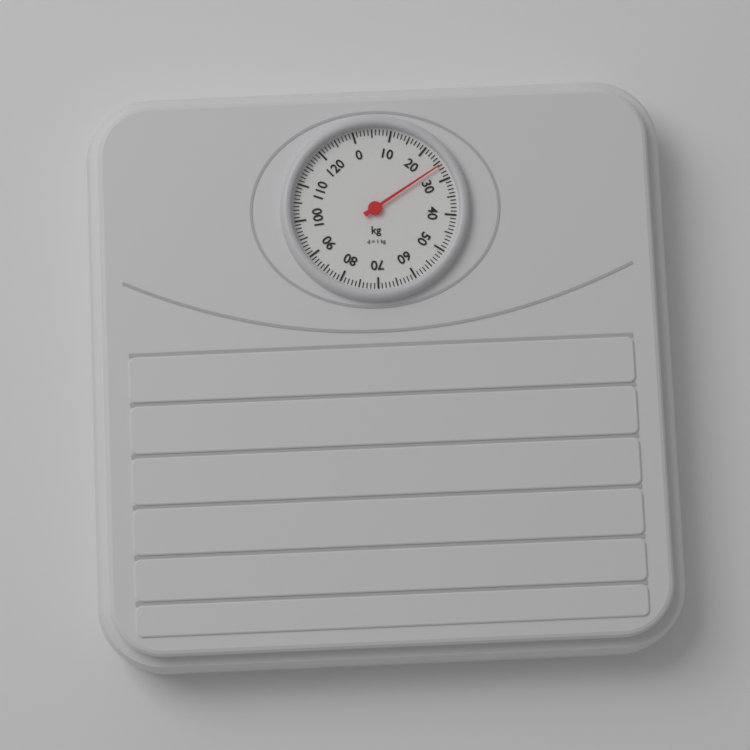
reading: 26 kg
